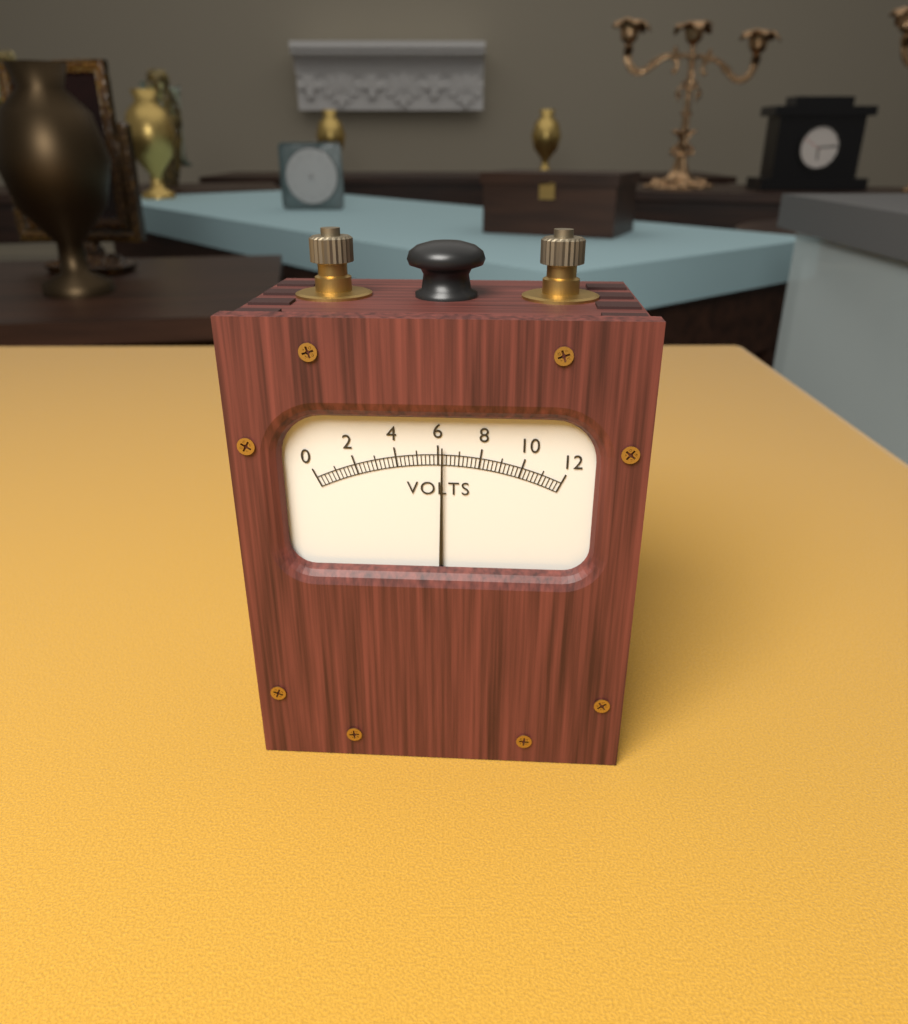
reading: 6.2 V
